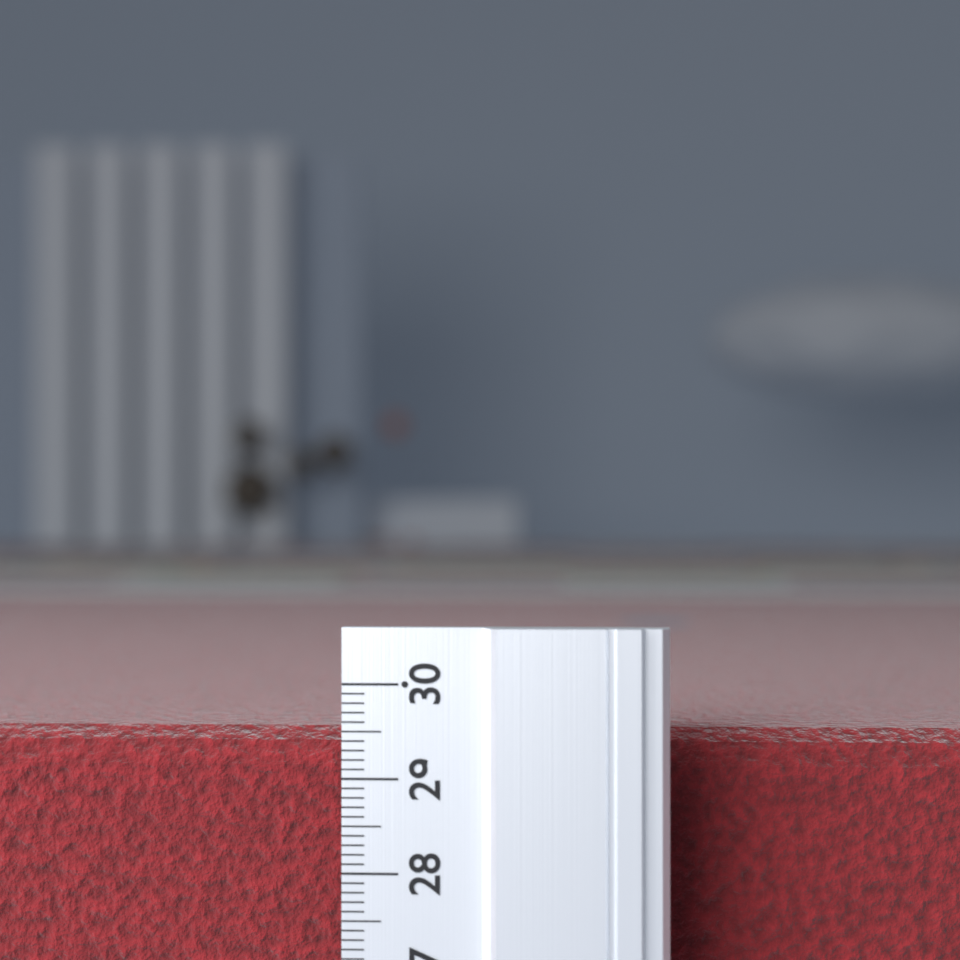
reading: 29.4 (no unit)
